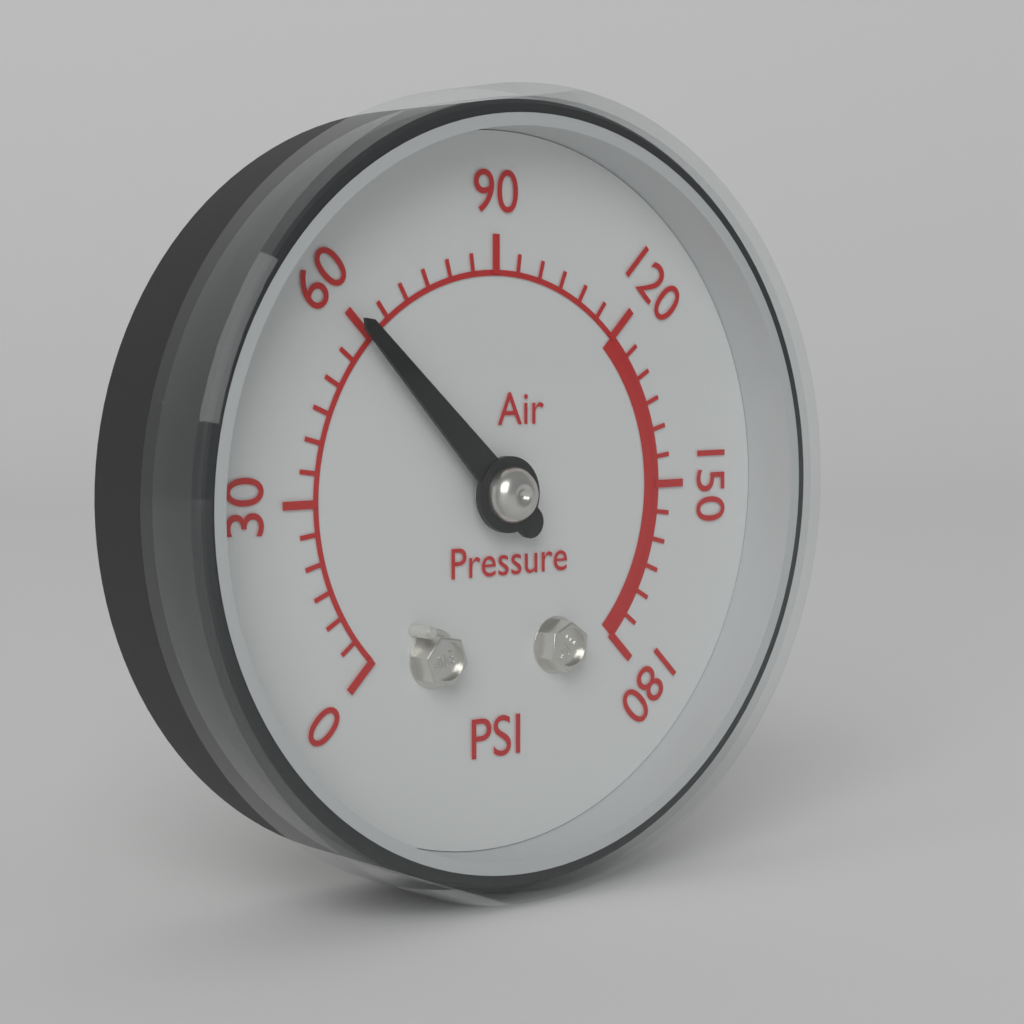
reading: 60 psi
